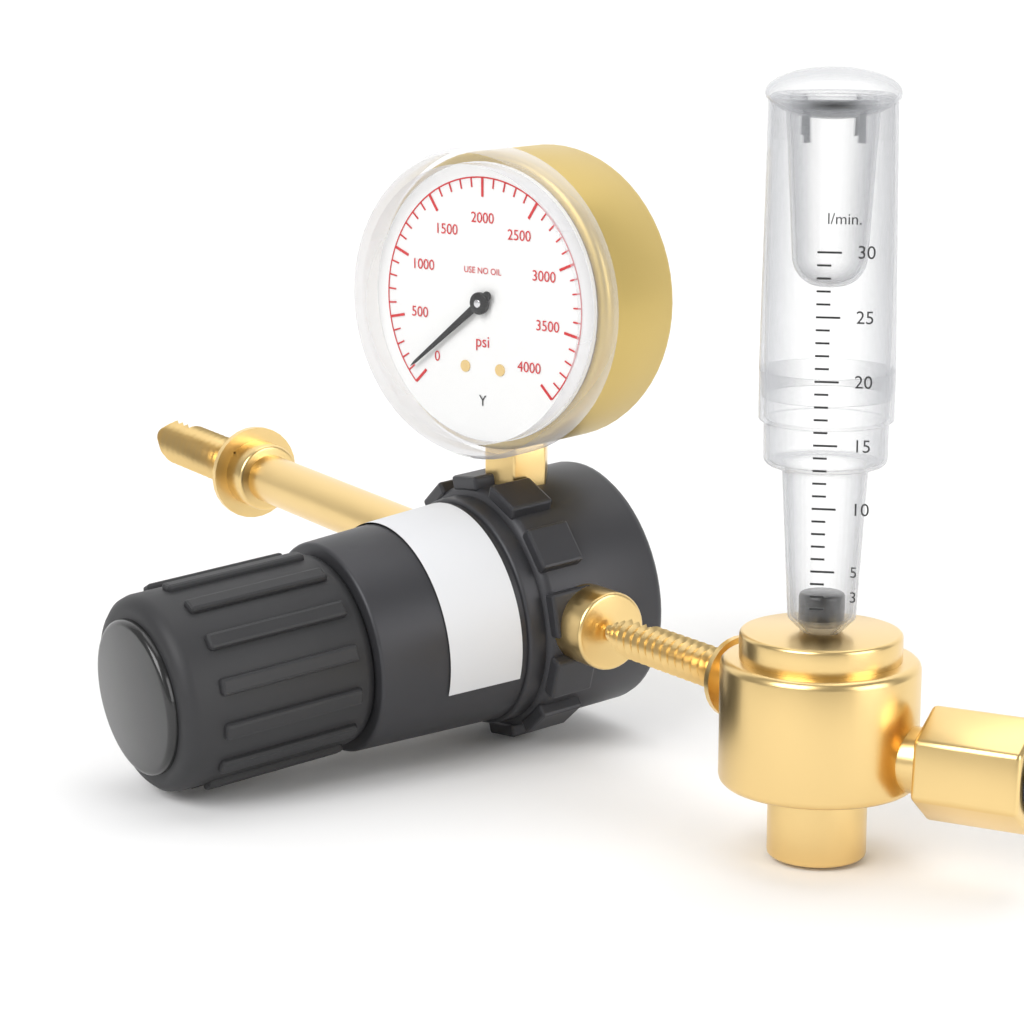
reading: 100 psi
